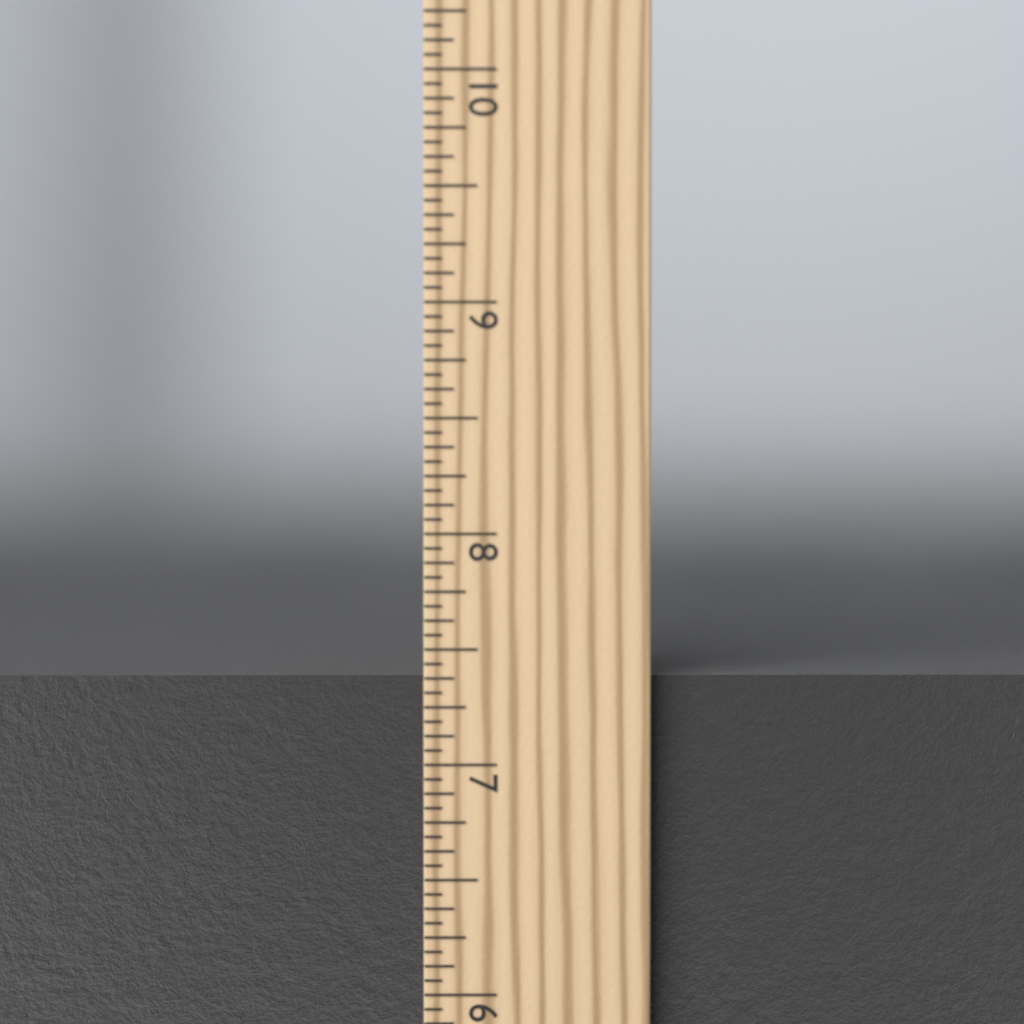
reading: 7.3750 in
